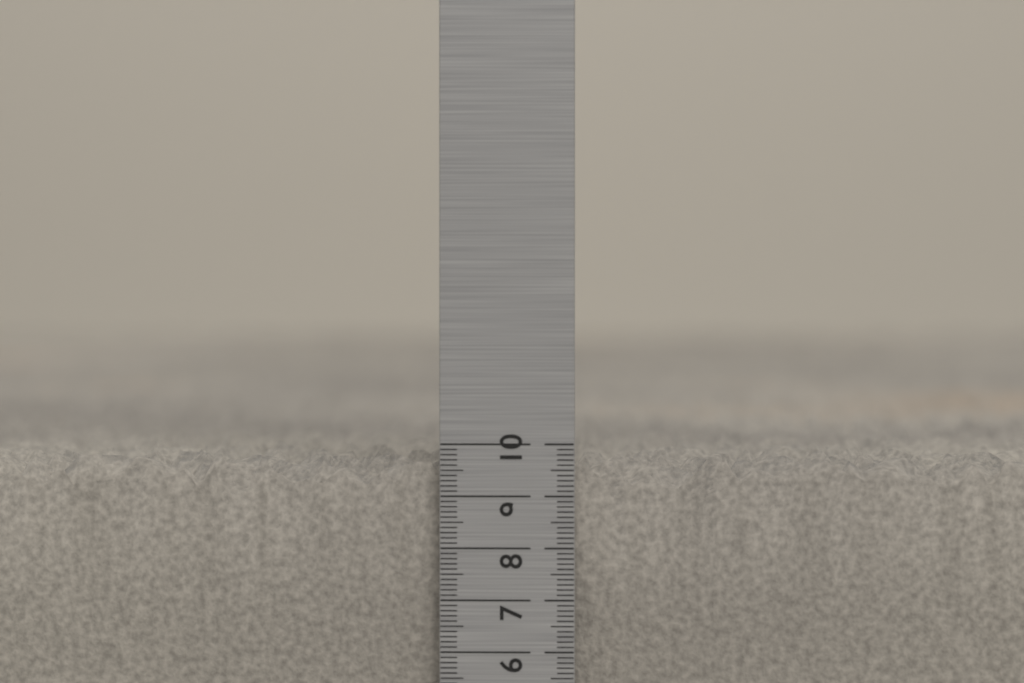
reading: 9.9 cm
